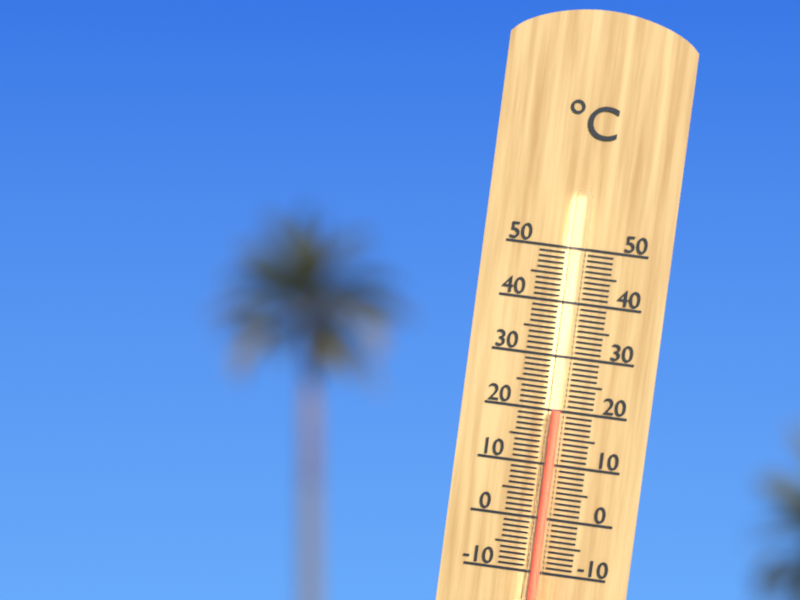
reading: 20 °C
